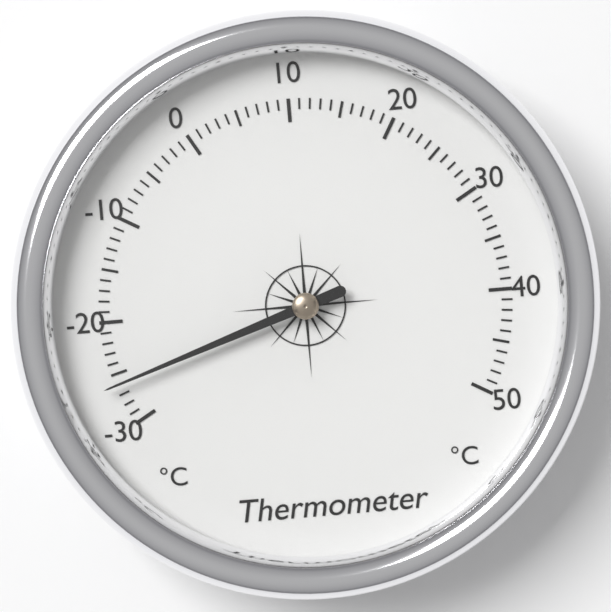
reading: -26 °C
